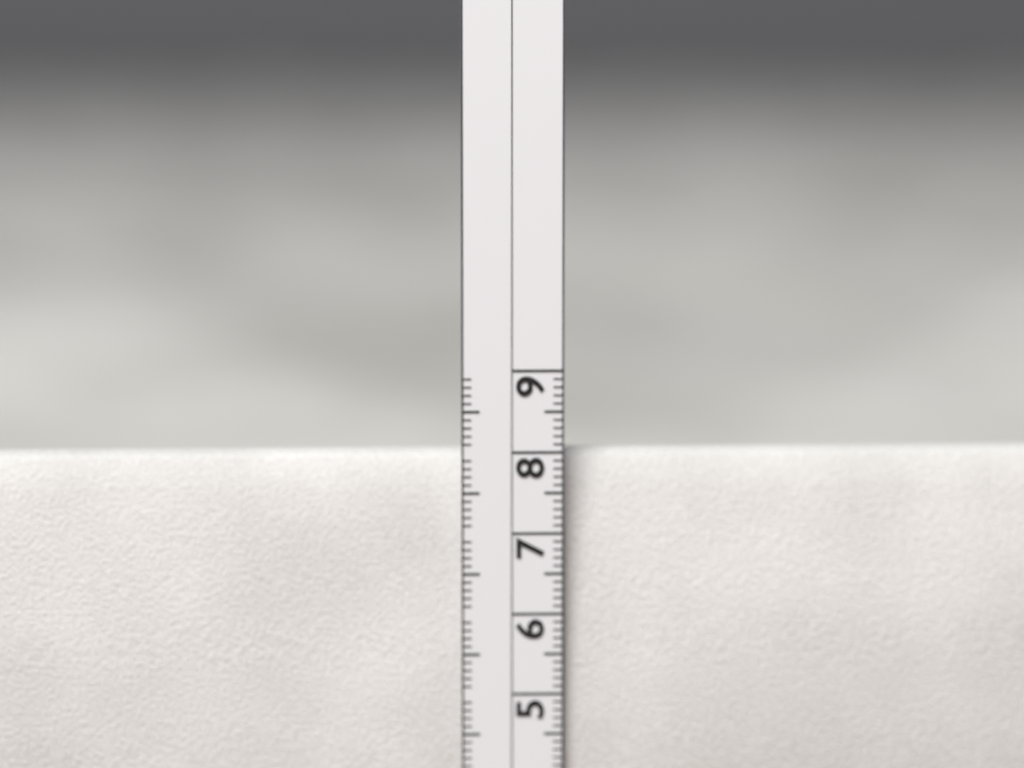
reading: 8.0 cm
